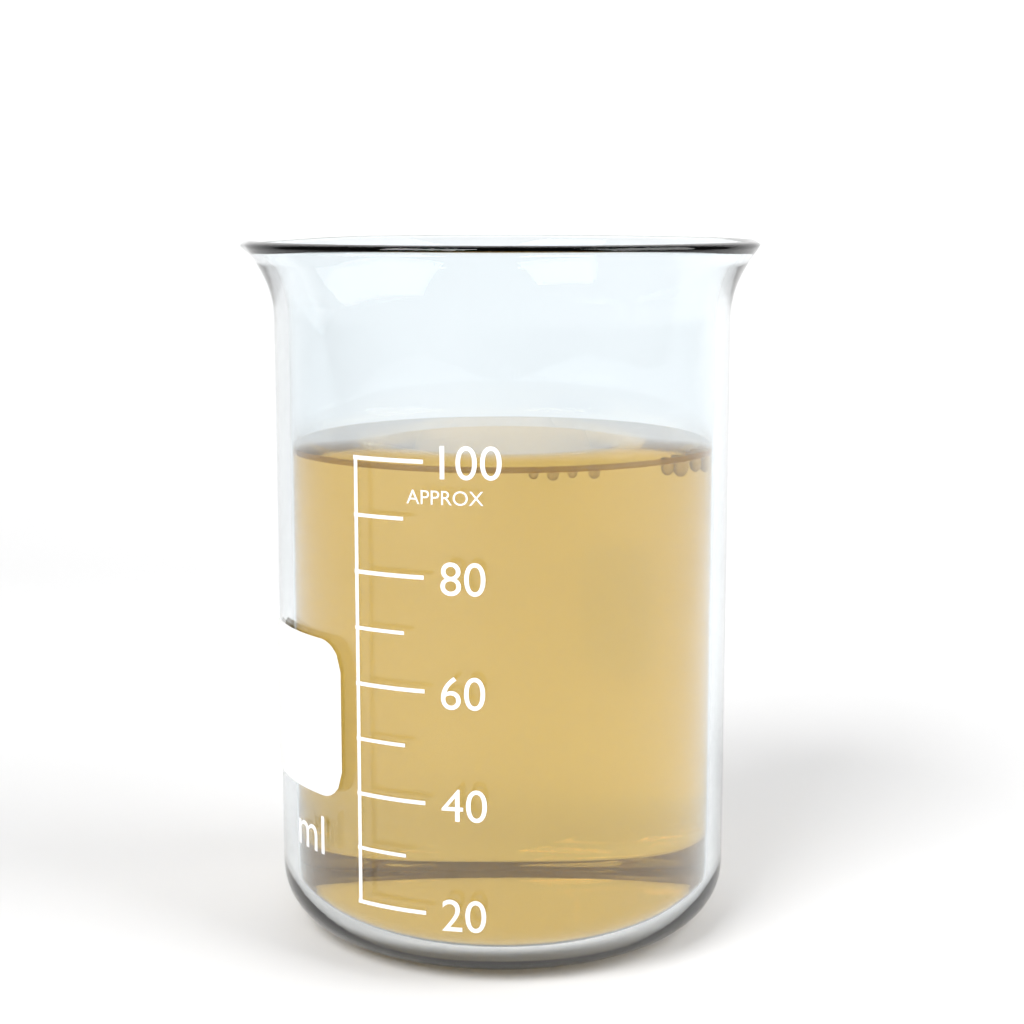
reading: 99 ml
